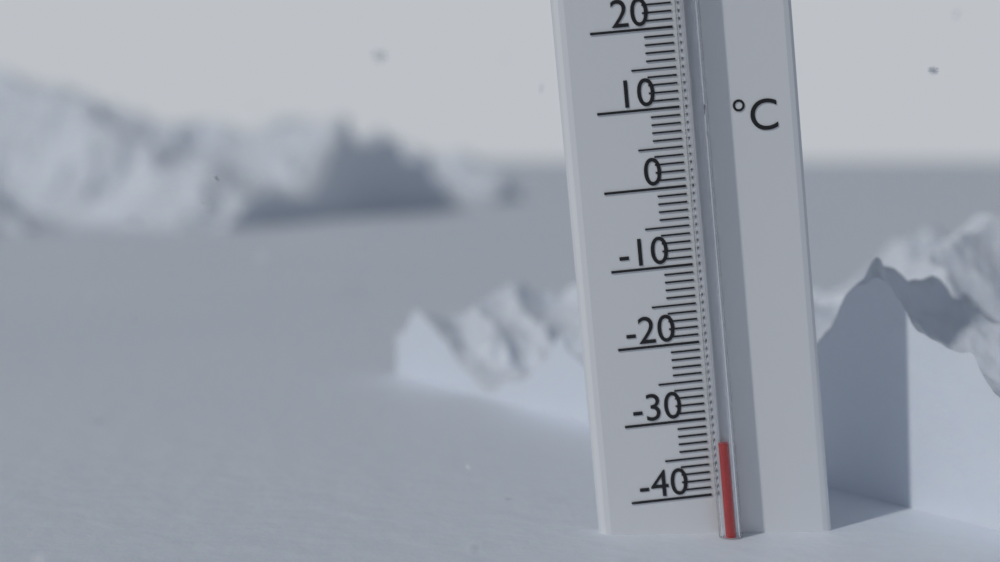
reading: -33 °C
